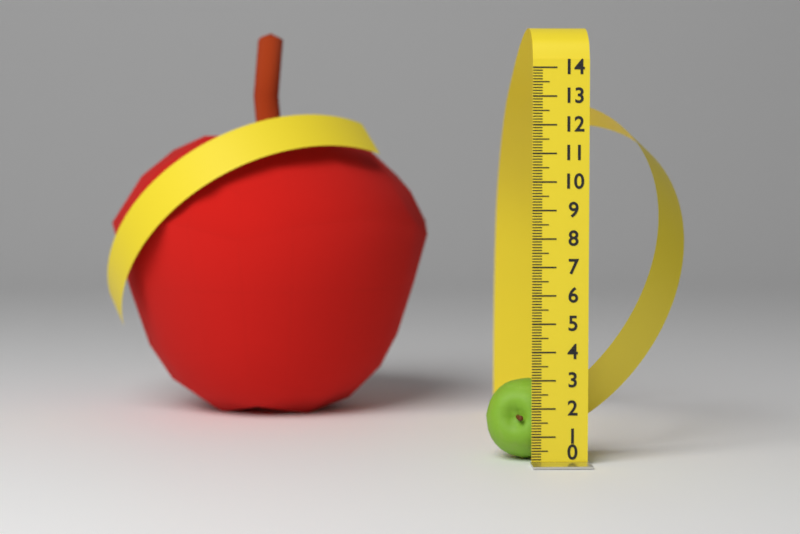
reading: 2.9 (no unit)
